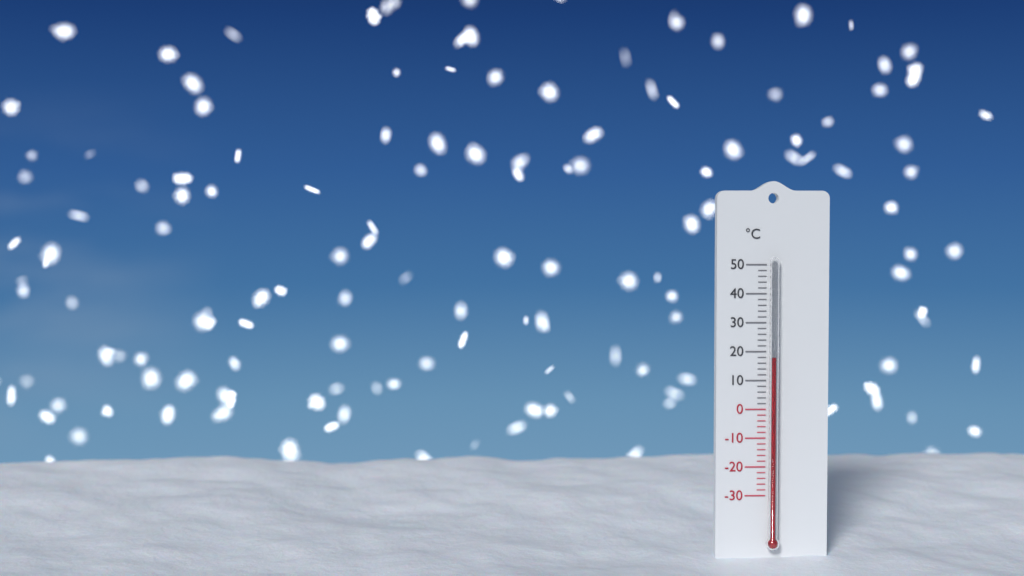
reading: 18 °C
